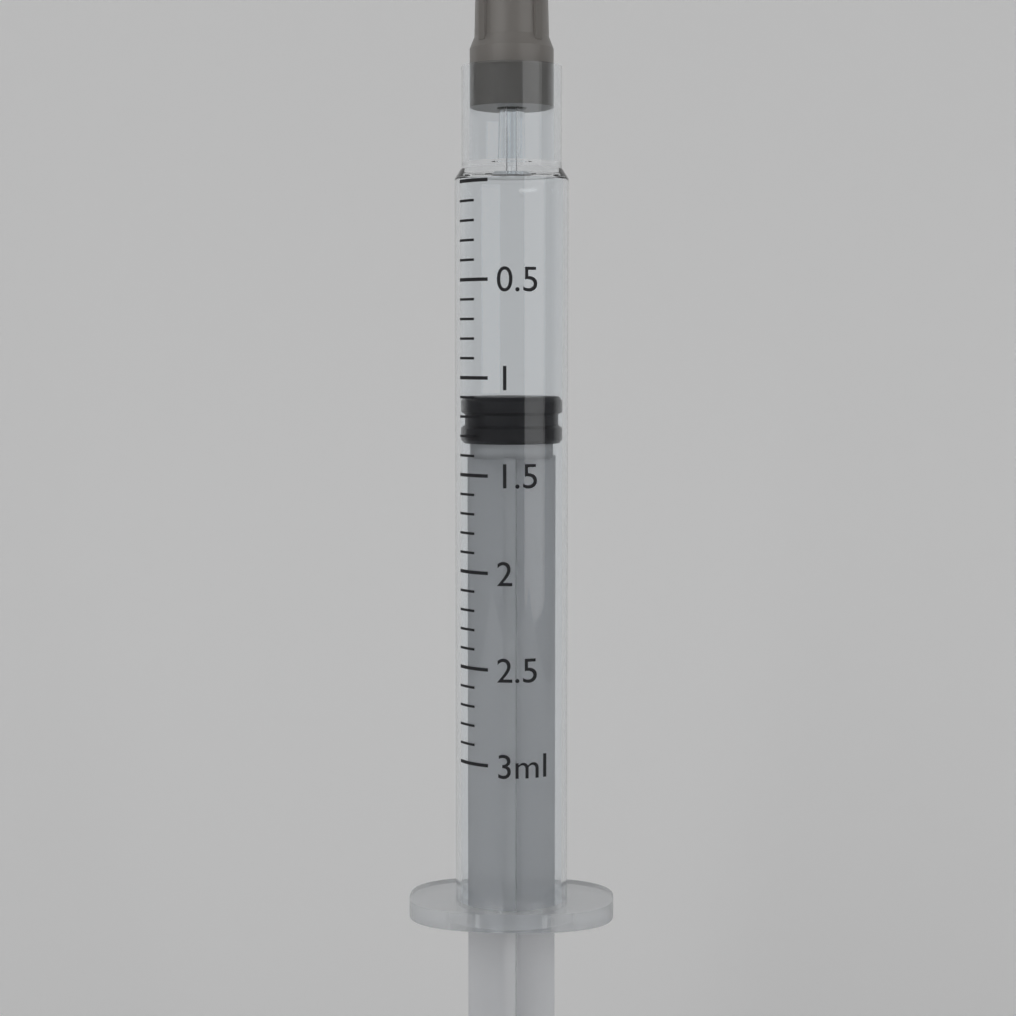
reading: 1.1 ml
